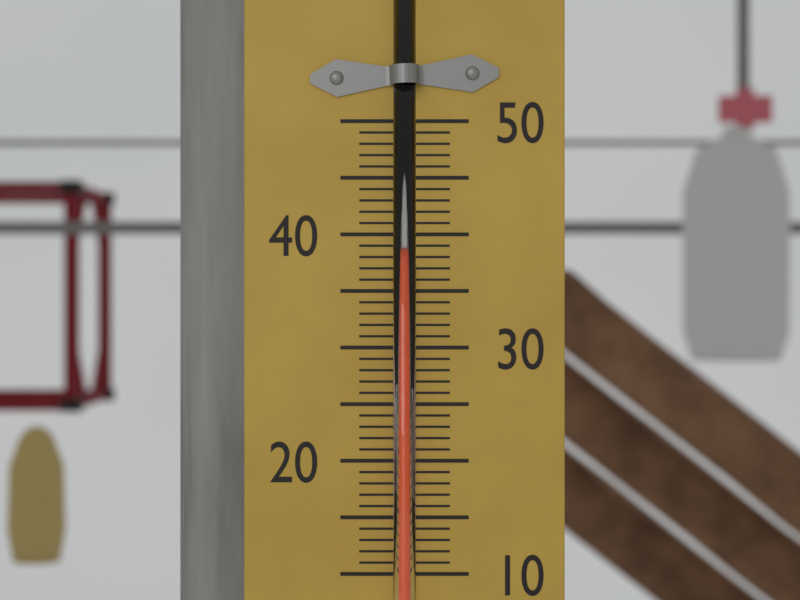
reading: 37.8 (no unit)
